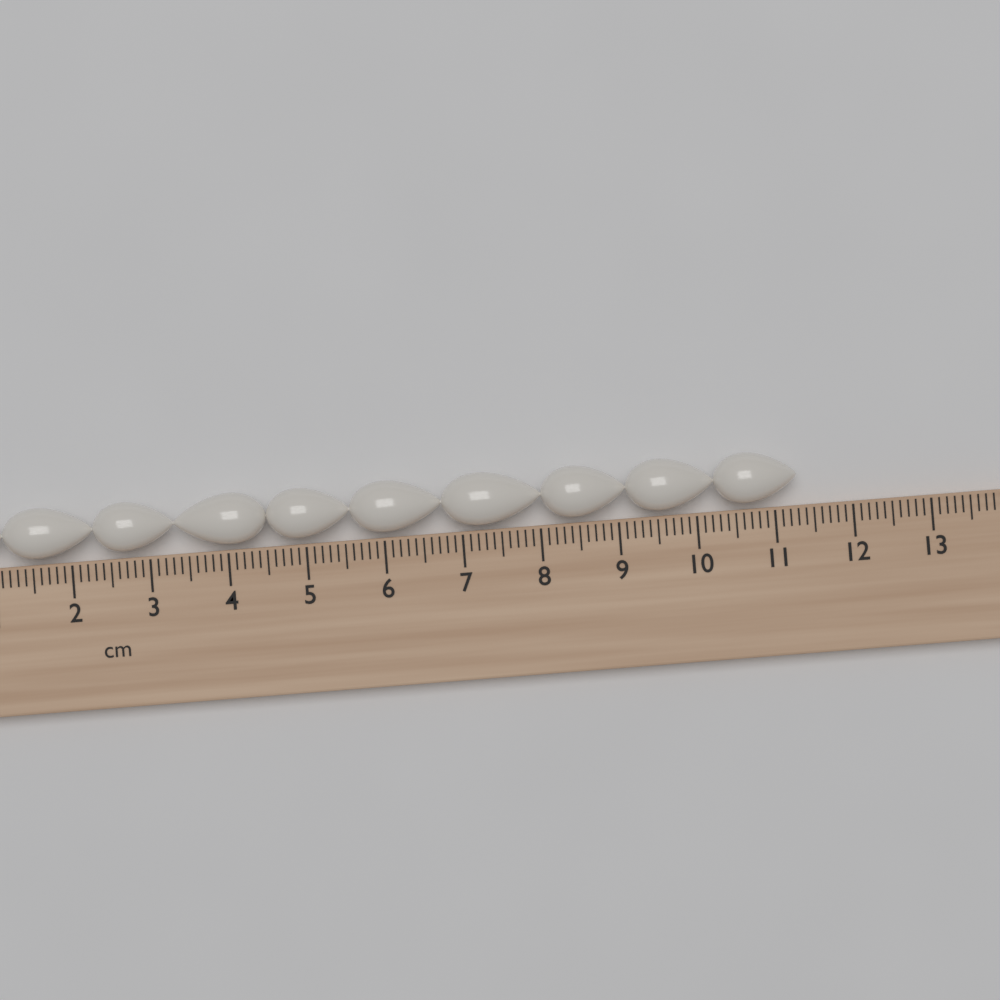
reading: 11.3 cm
